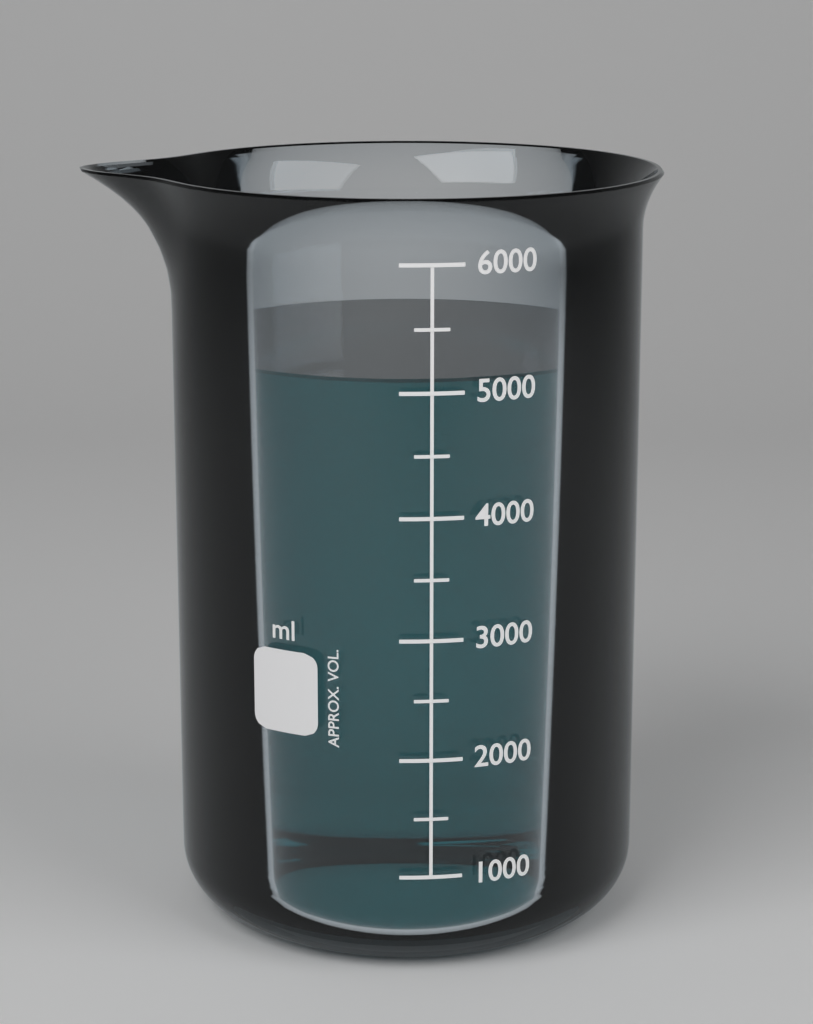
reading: 5100 ml
